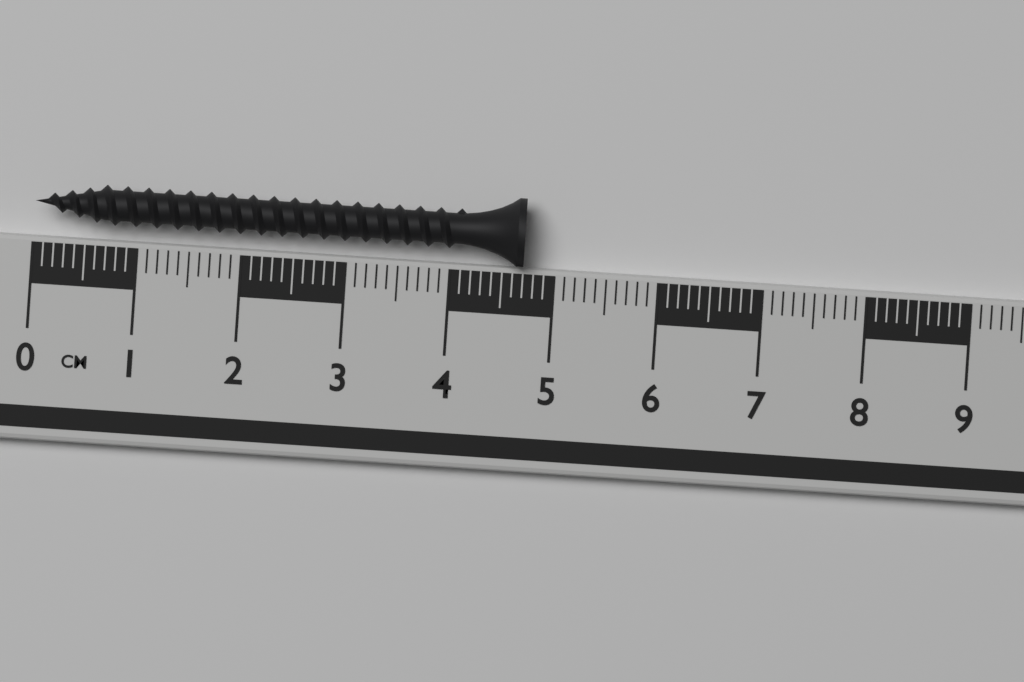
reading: 4.7 cm
